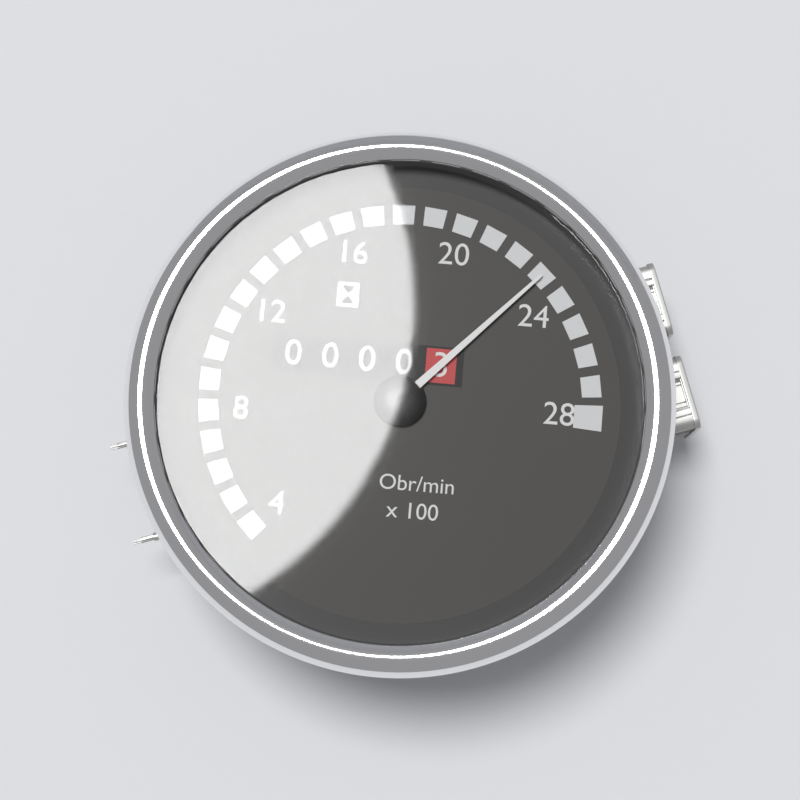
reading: 23 Obr/min x100
